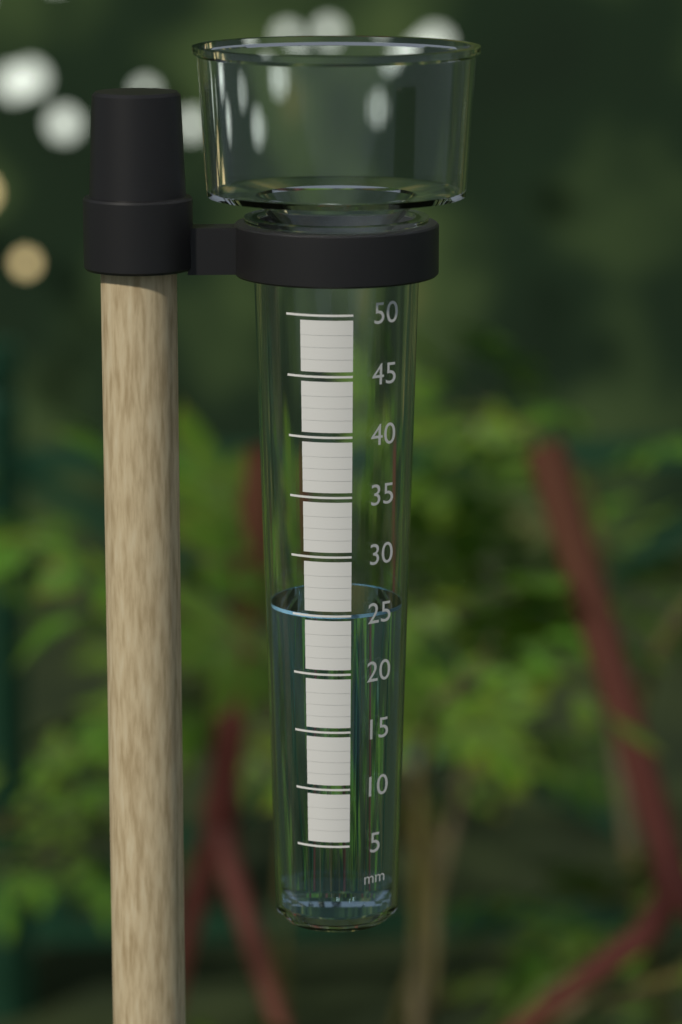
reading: 25 mm
